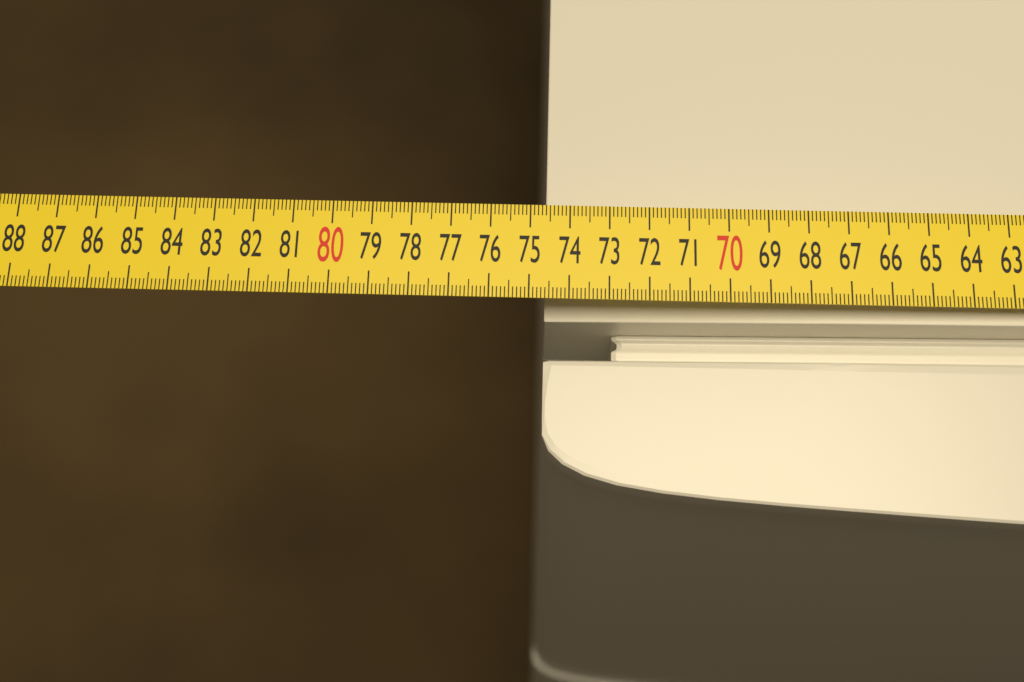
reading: 74.6 cm
